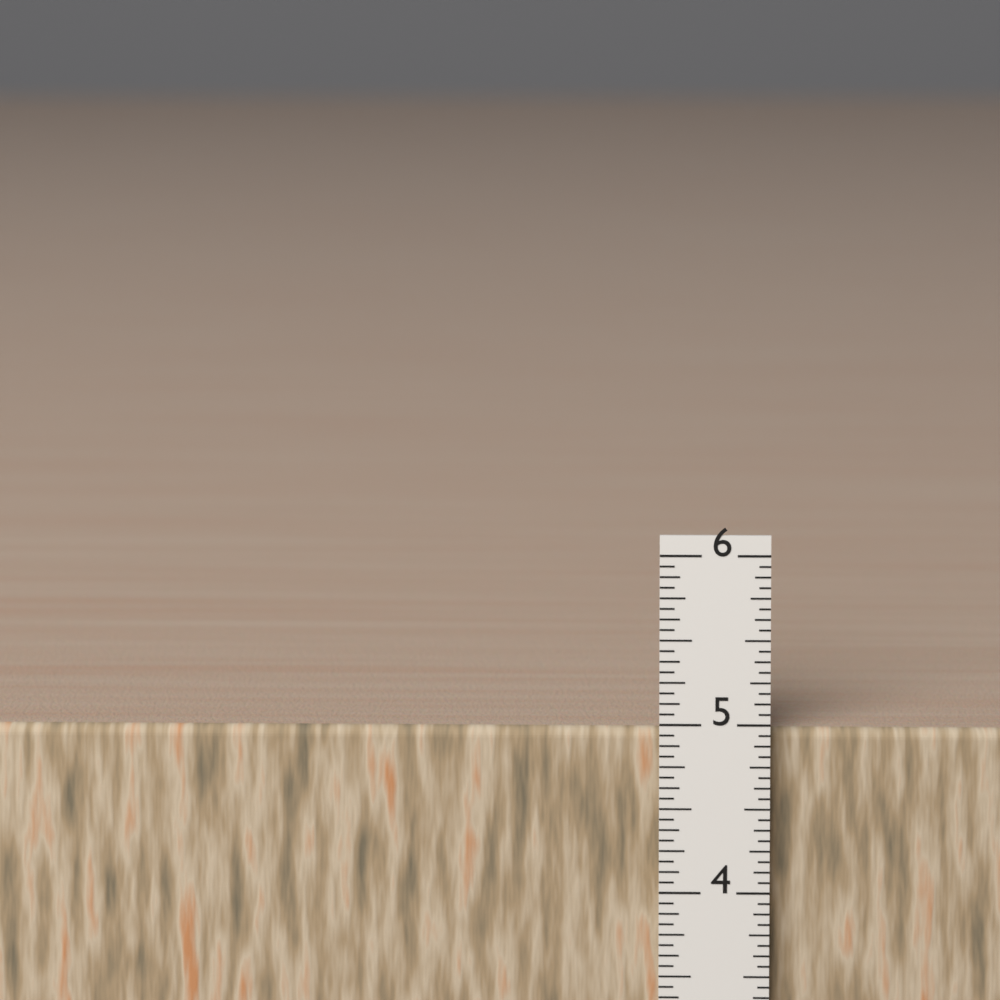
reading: 4.9375 in
